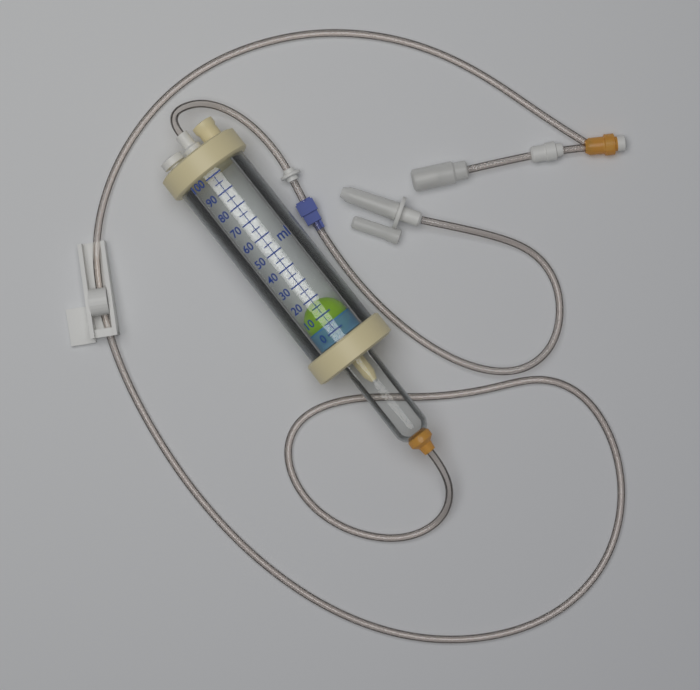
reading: 5 ml
